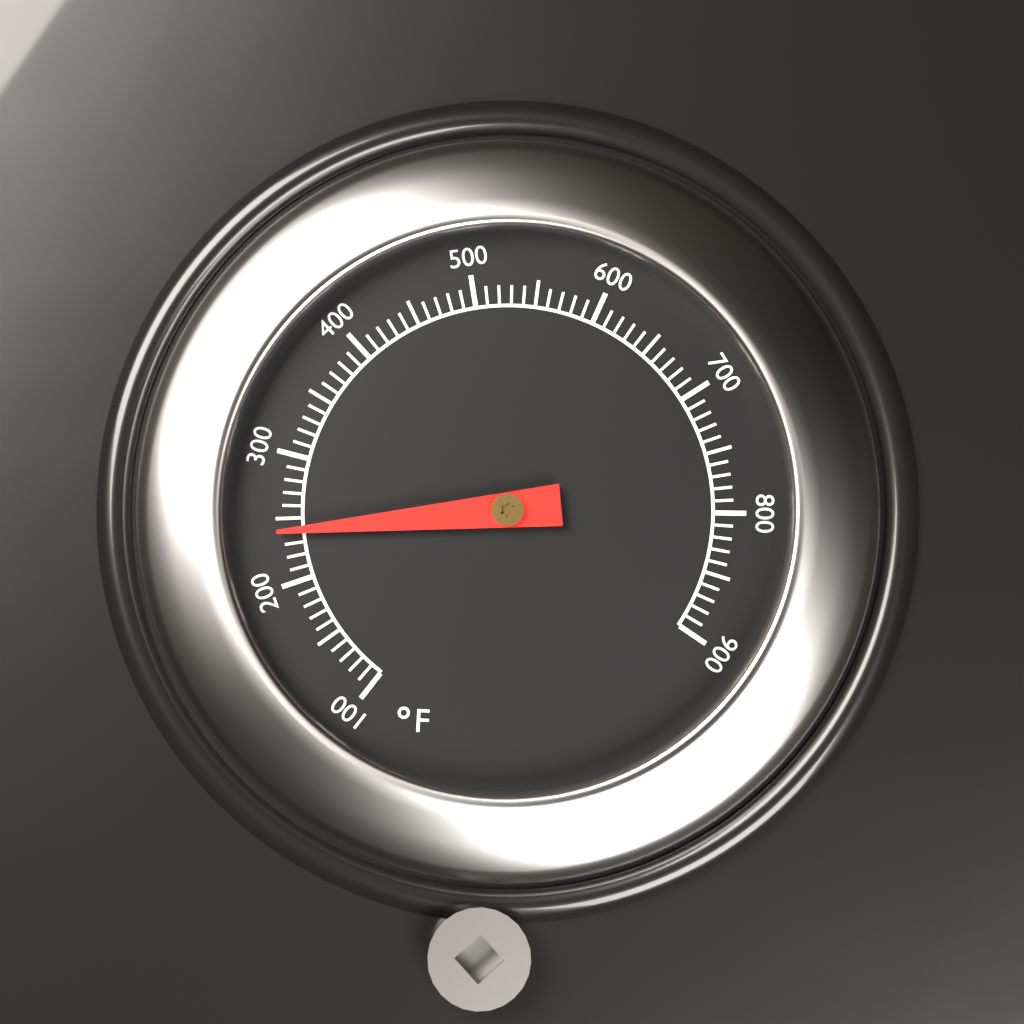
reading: 240 °F
